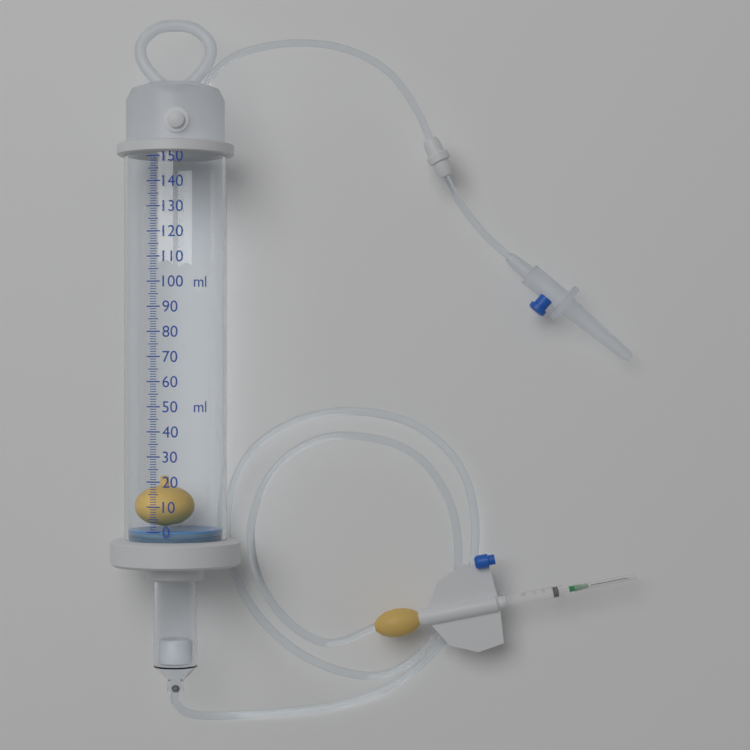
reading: 0 ml
